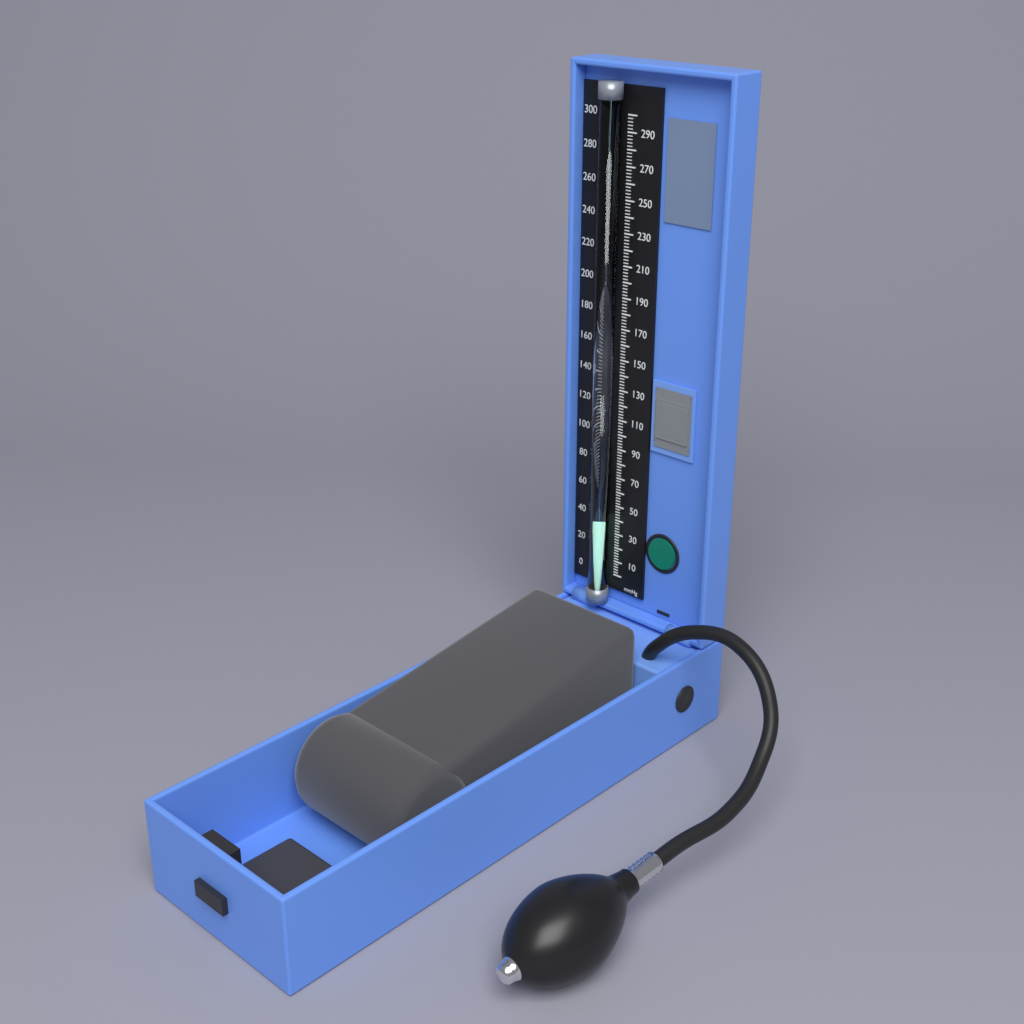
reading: 42 mmHg
